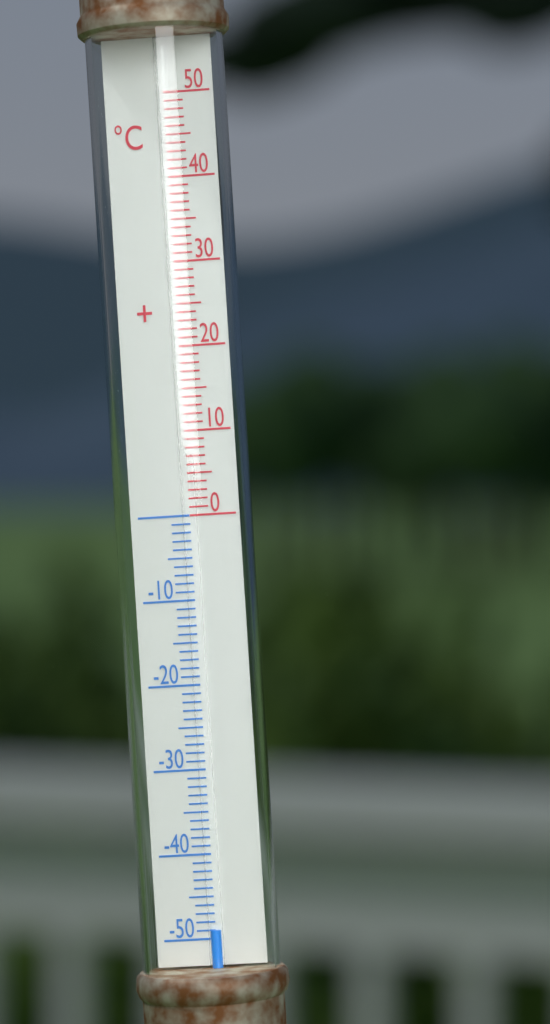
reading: -49 °C
